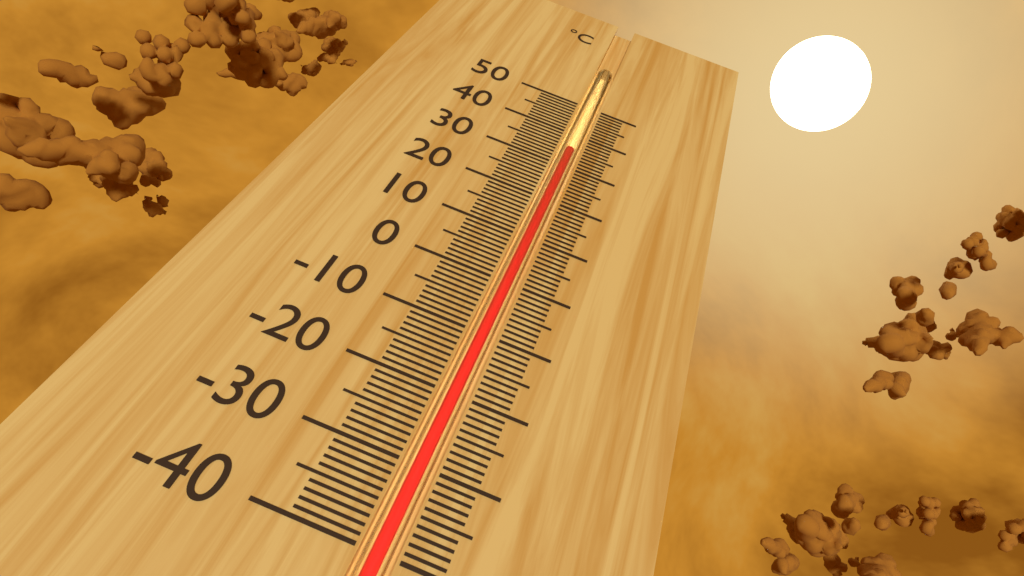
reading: 35 °C
